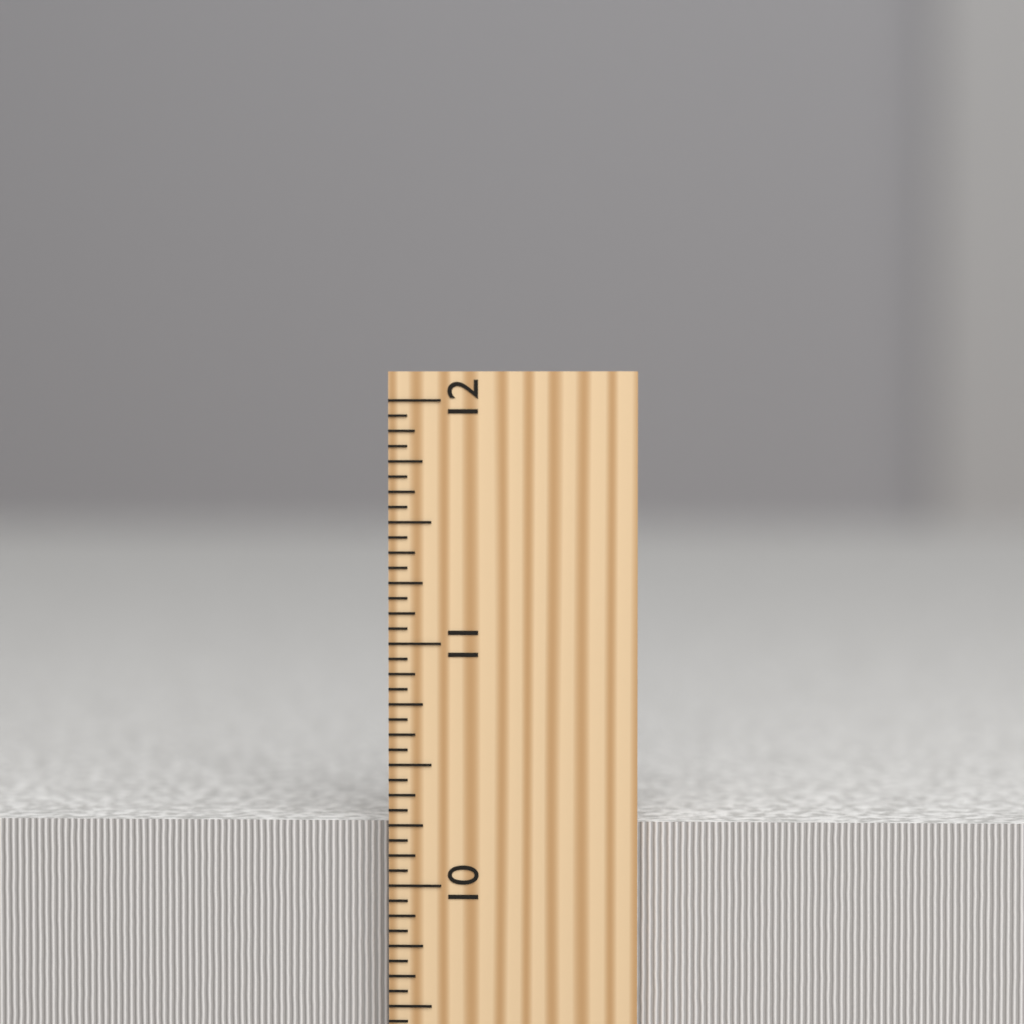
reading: 10.2500 inch
